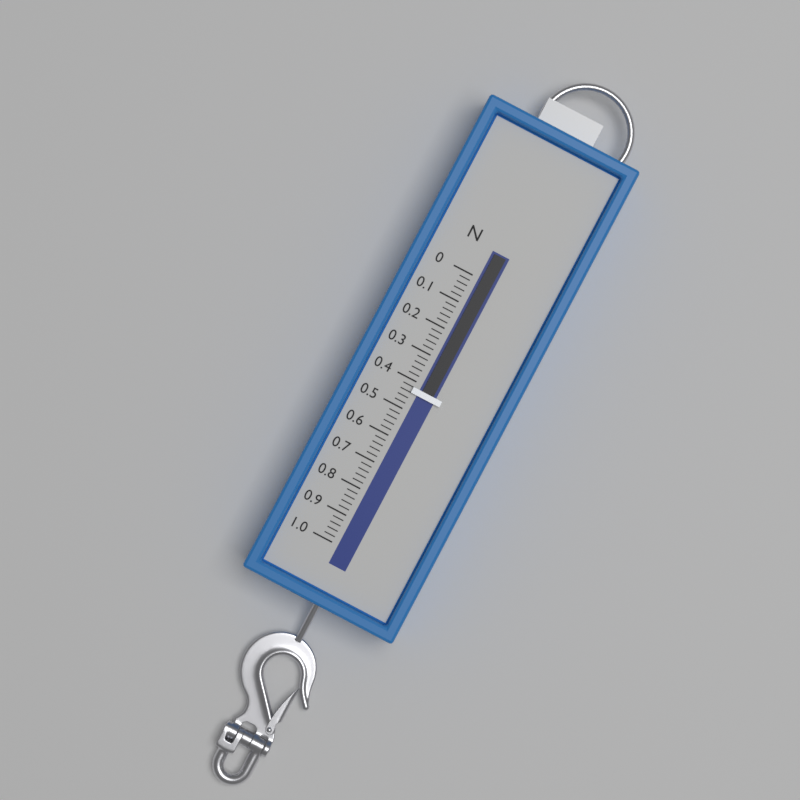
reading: 0.44 N
